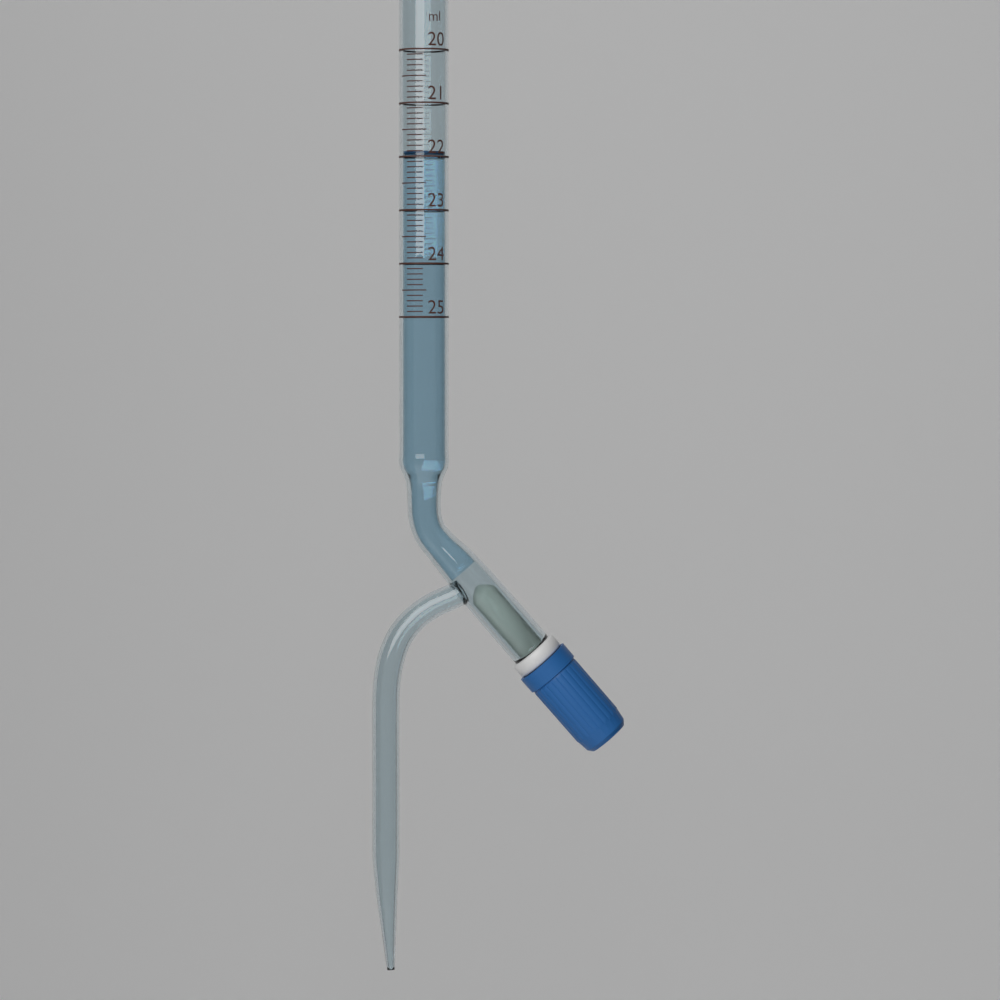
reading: 21.9 ml
